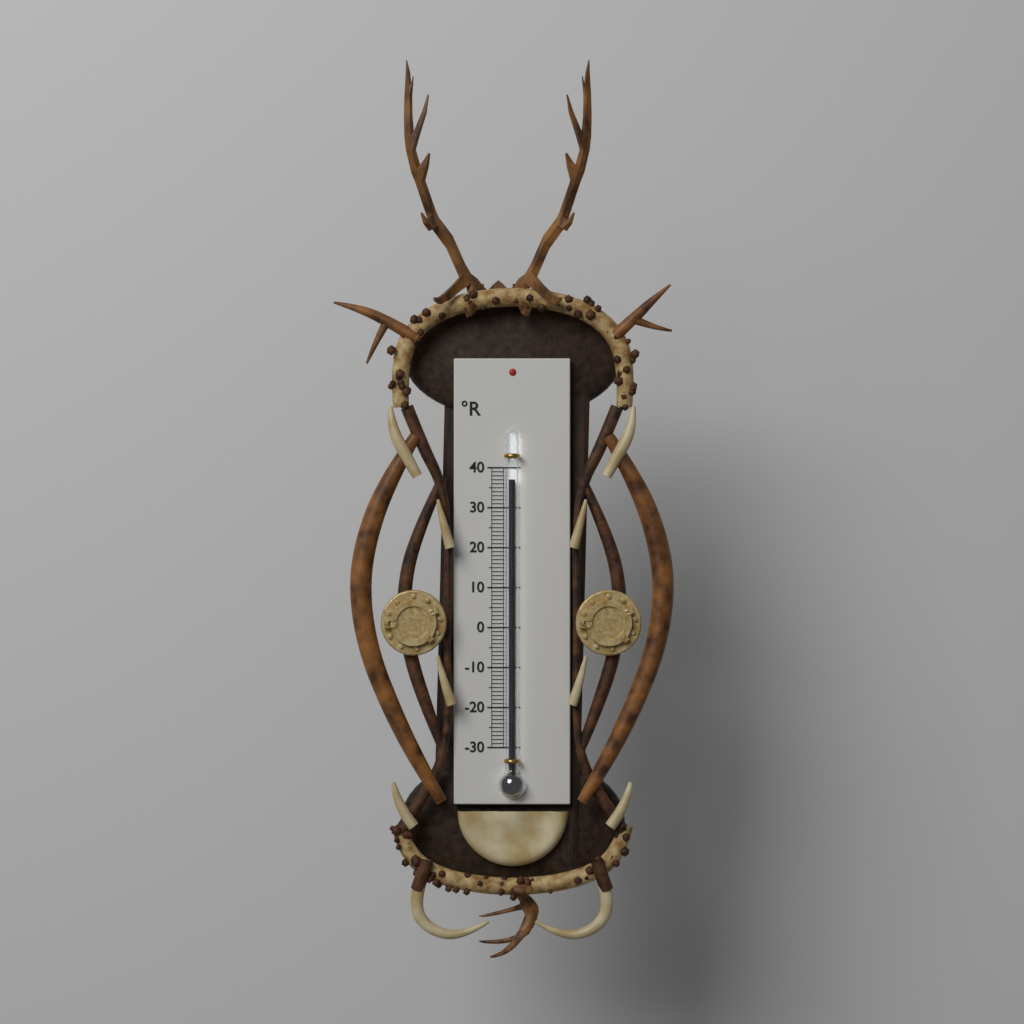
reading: 37 °R
